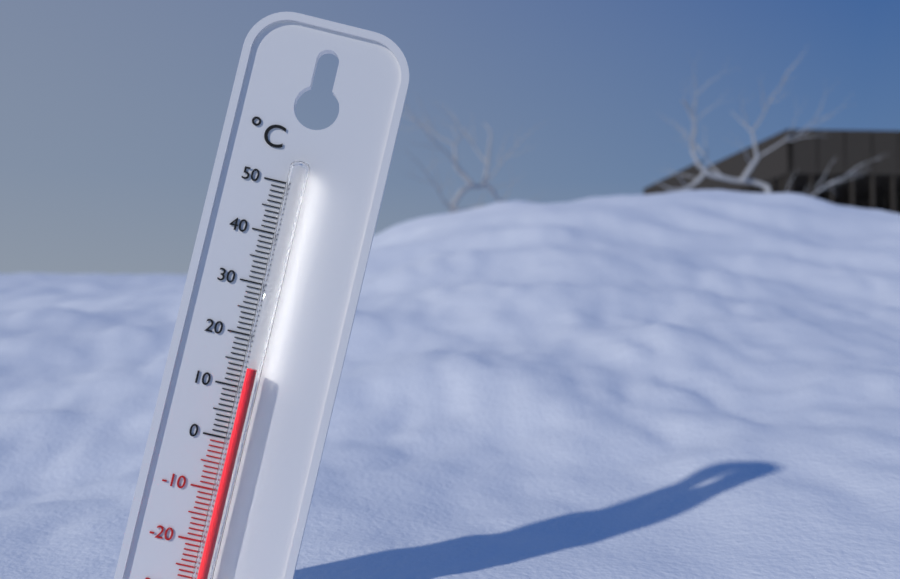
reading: 14 °C
